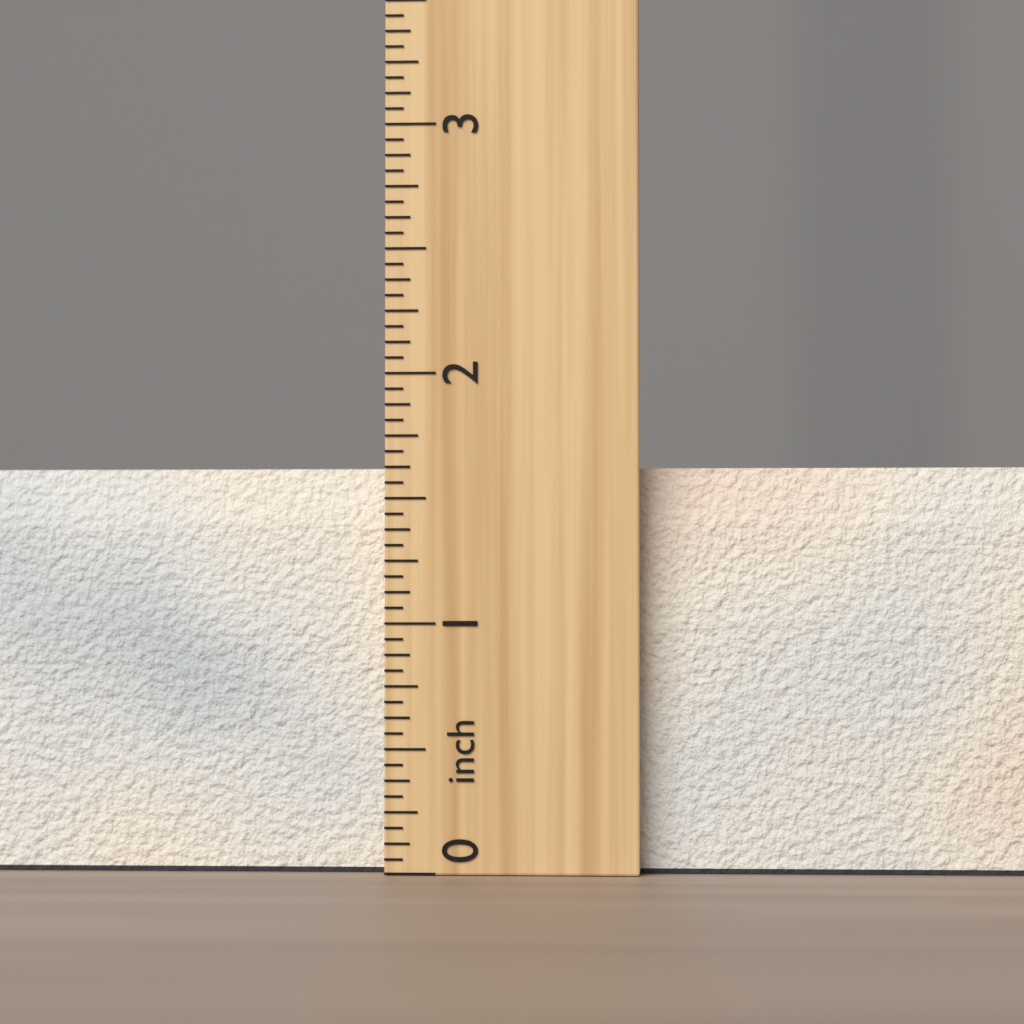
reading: 1.6250 inch
